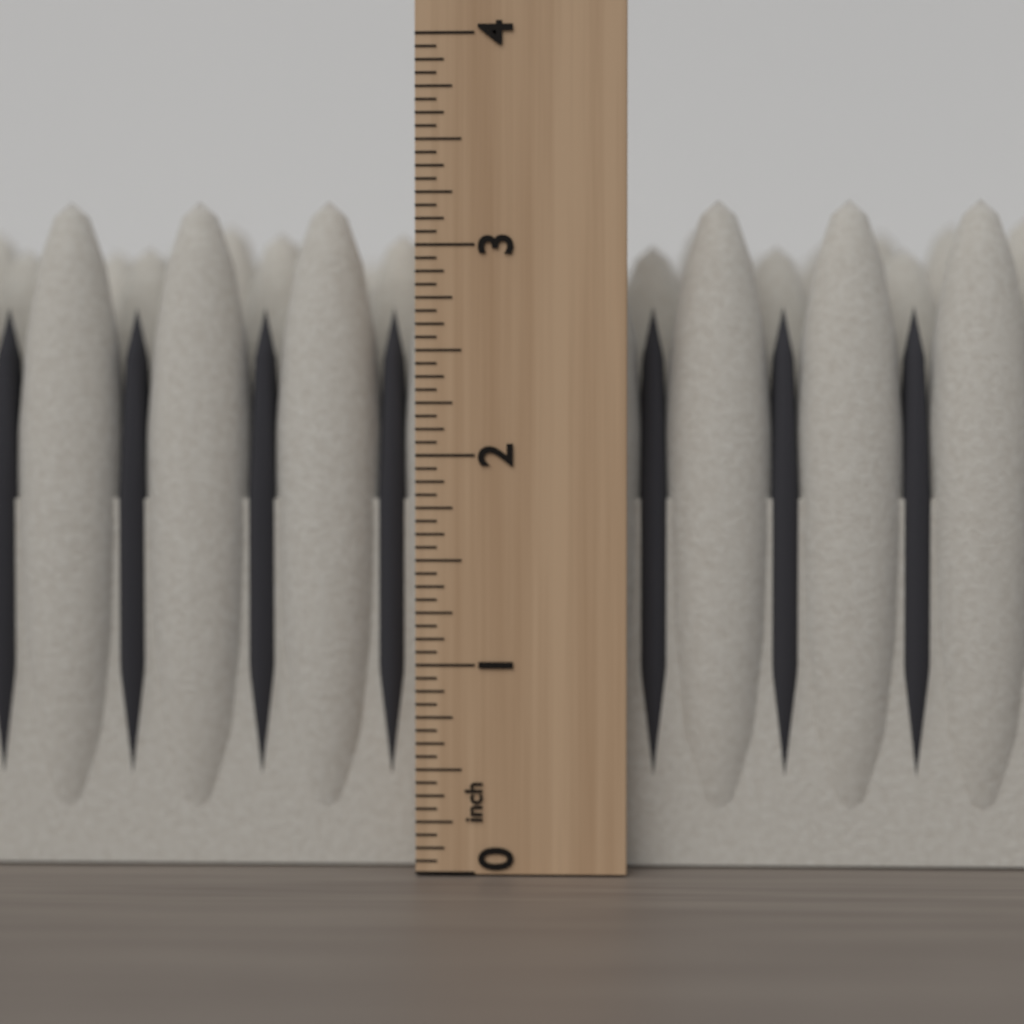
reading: 3.2500 inch
